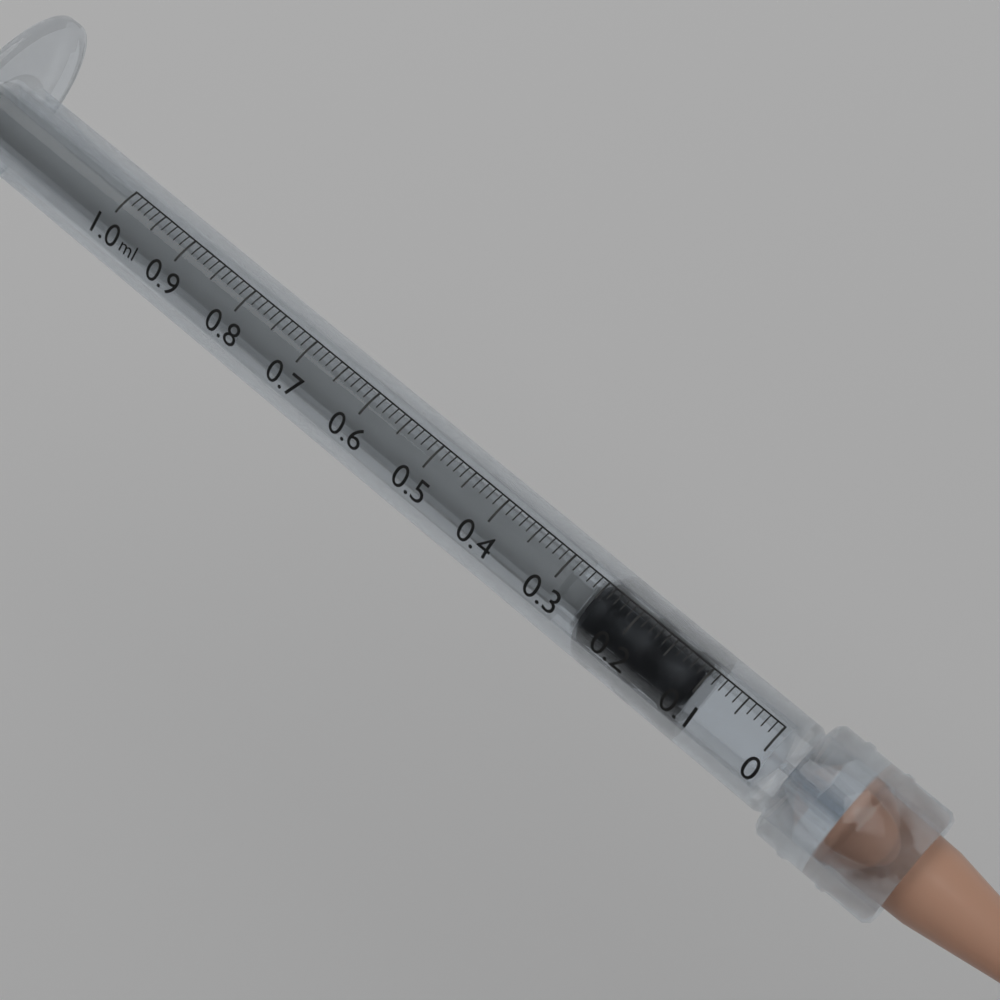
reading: 0.10 ml
